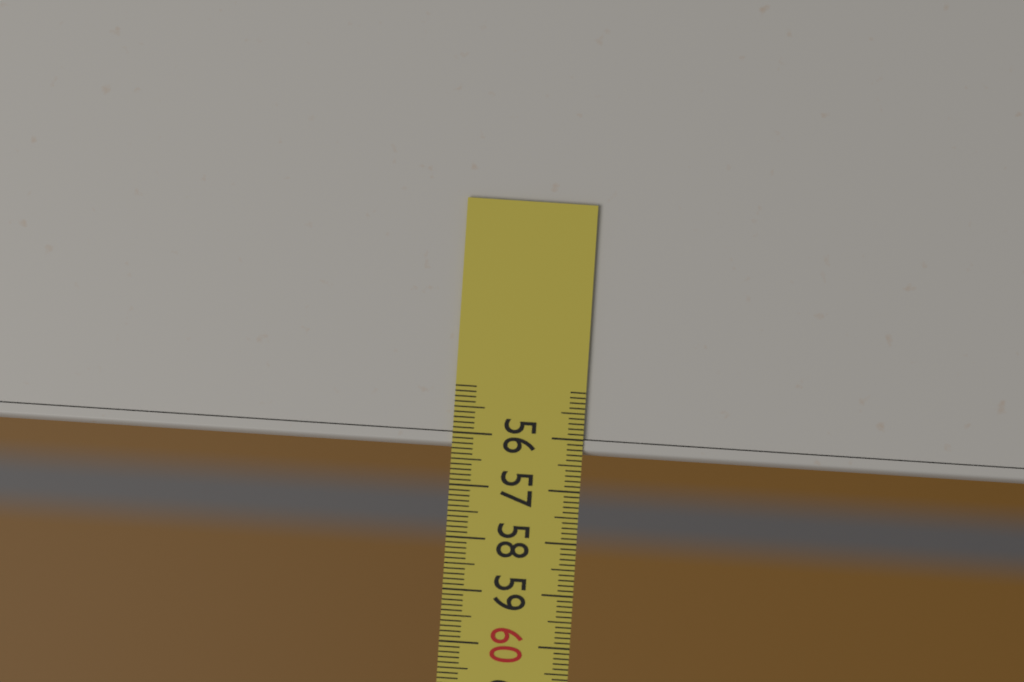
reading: 56.3 (no unit)
